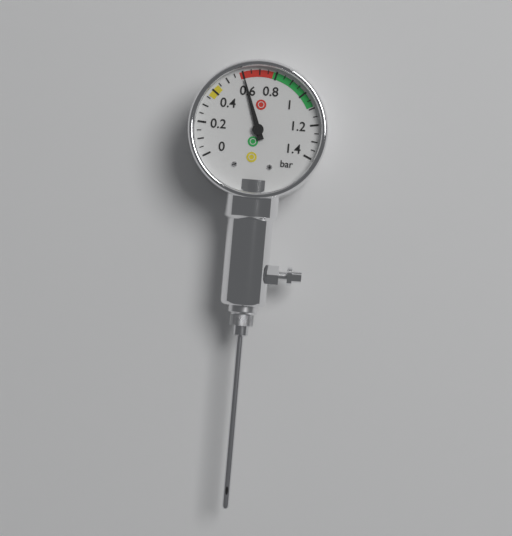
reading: 0.60 bar
